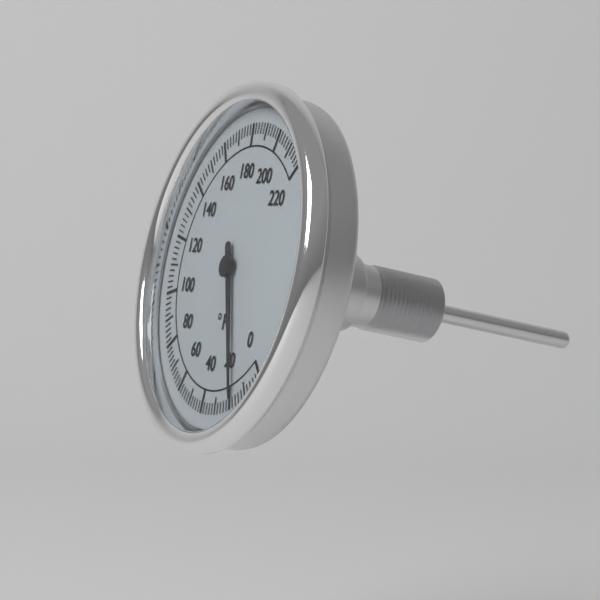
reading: 18 °F
